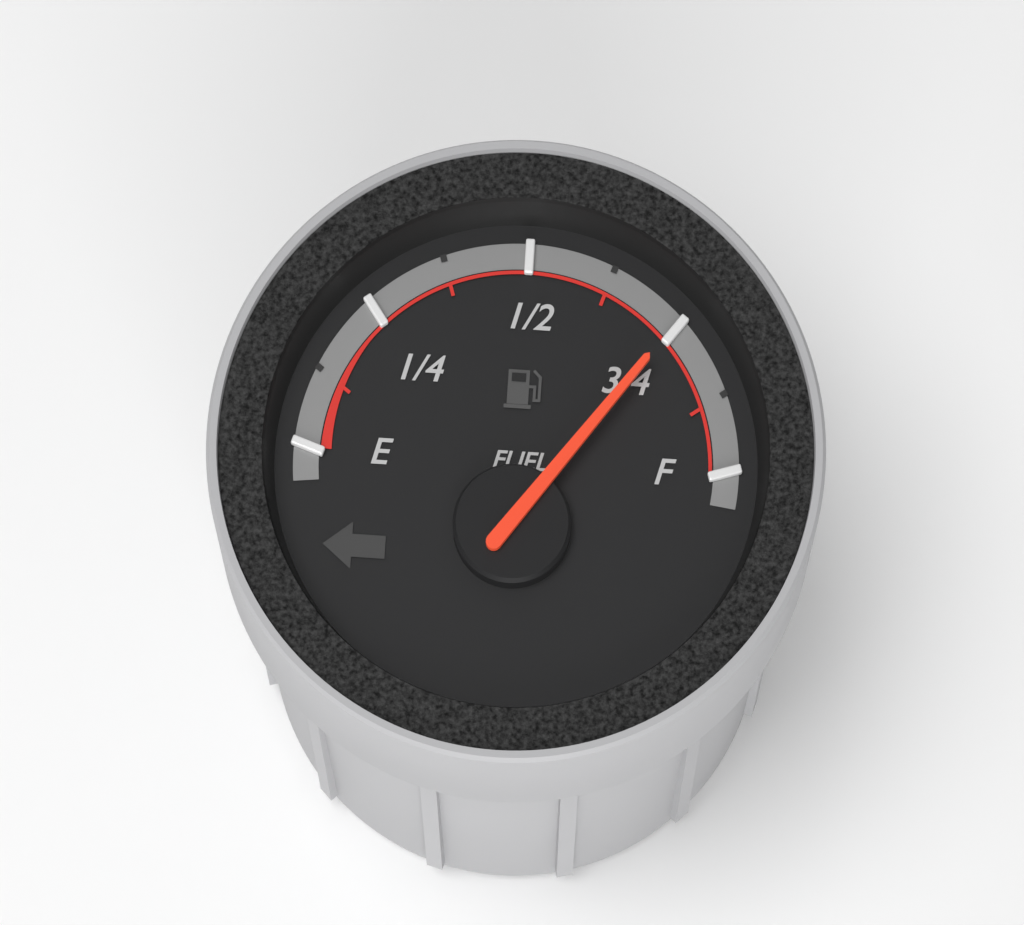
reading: 0.750 (no unit)
